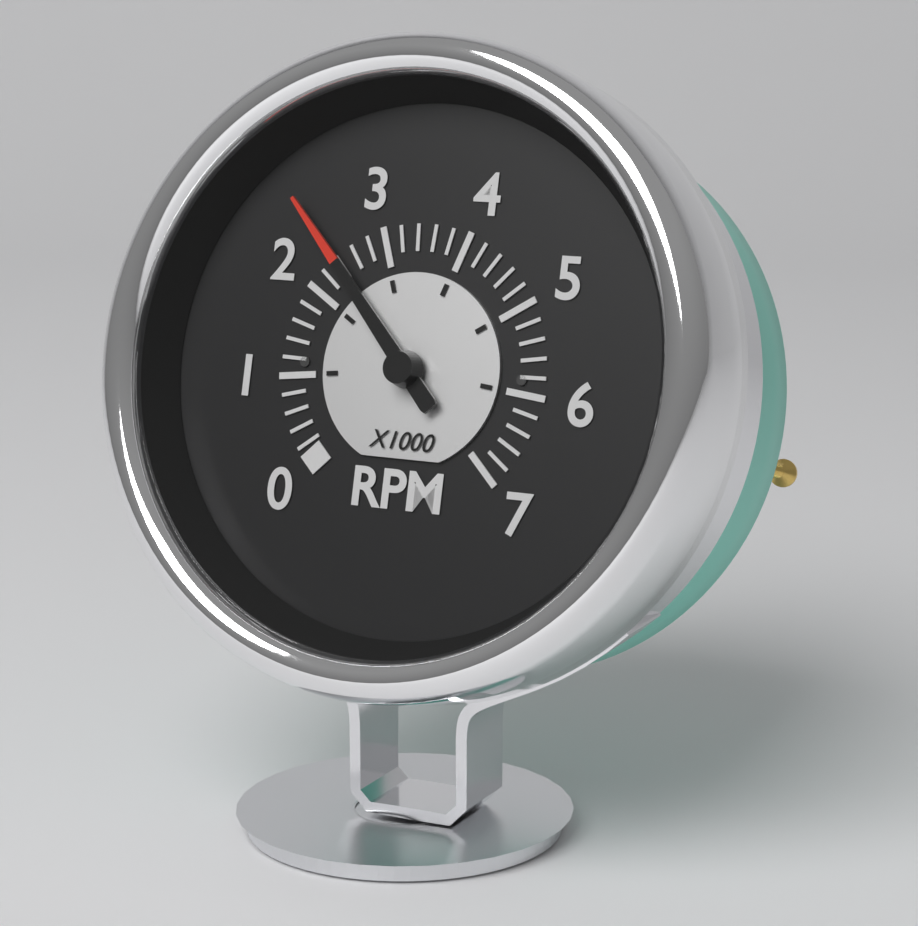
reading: 2400 RPM
